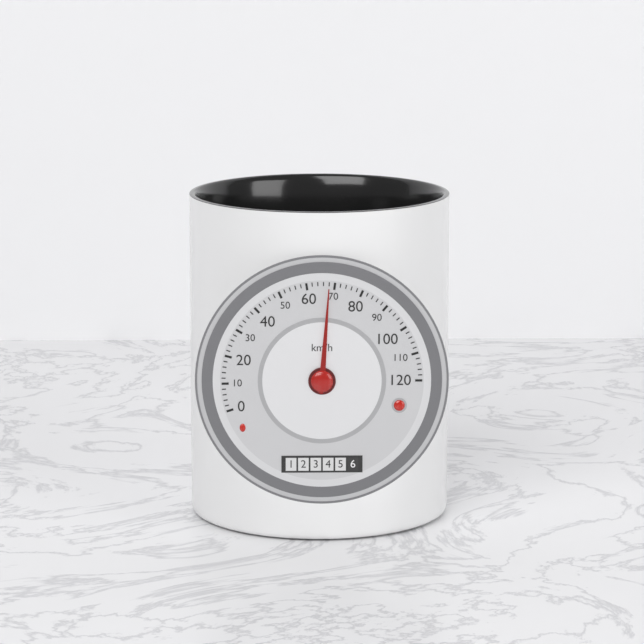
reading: 68 km/h
